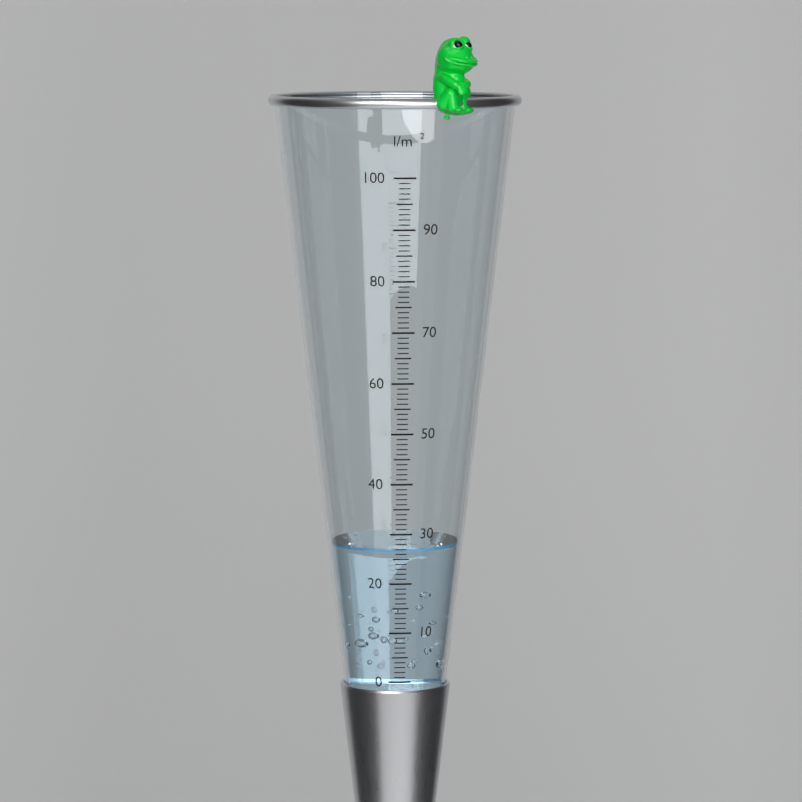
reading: 27 l/m²
